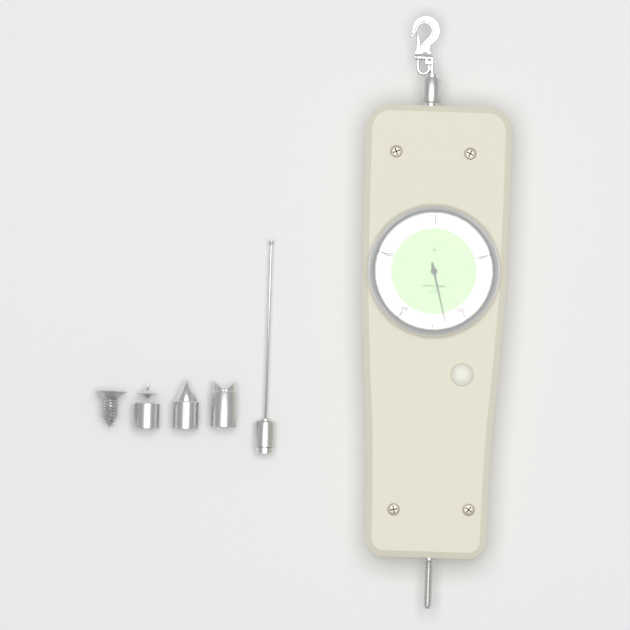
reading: 230 N
